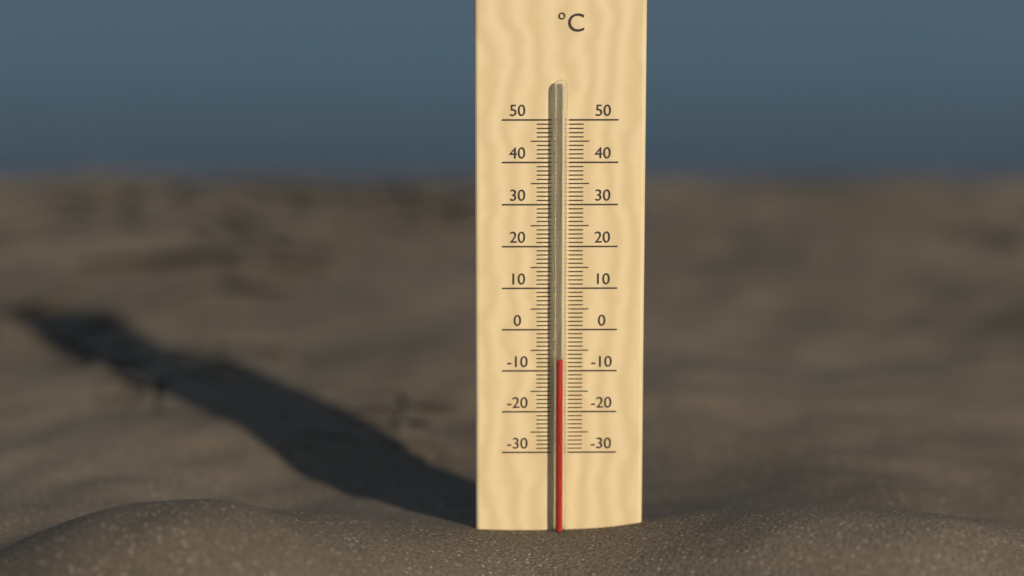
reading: -7 °C
